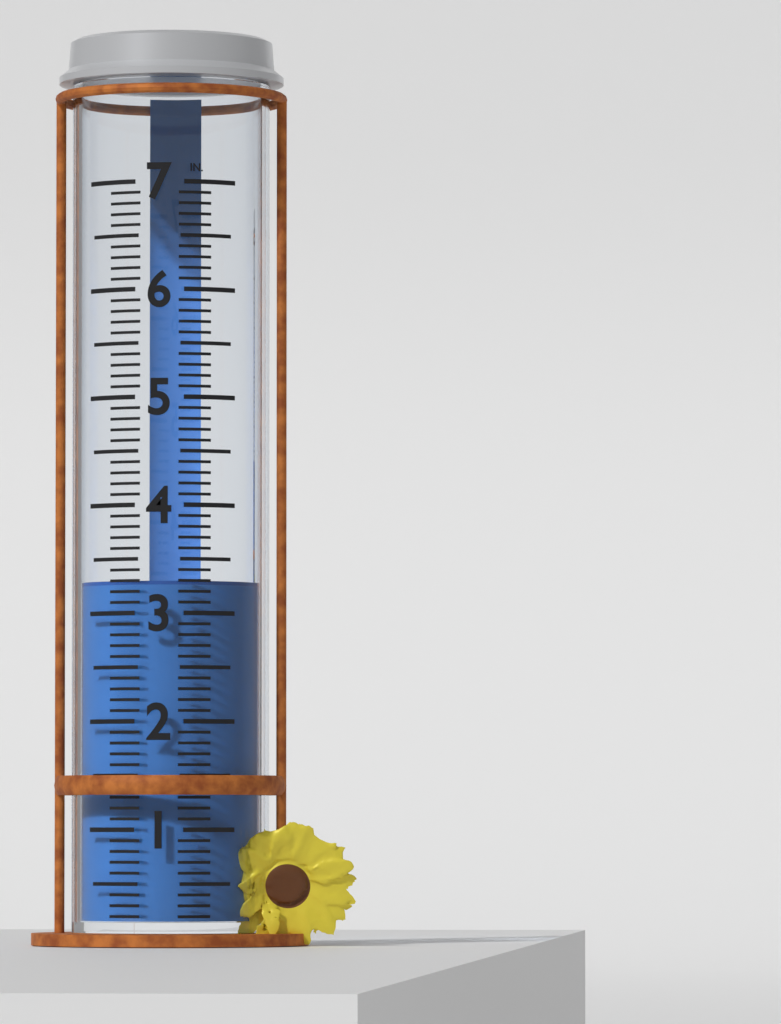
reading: 3.3 in
